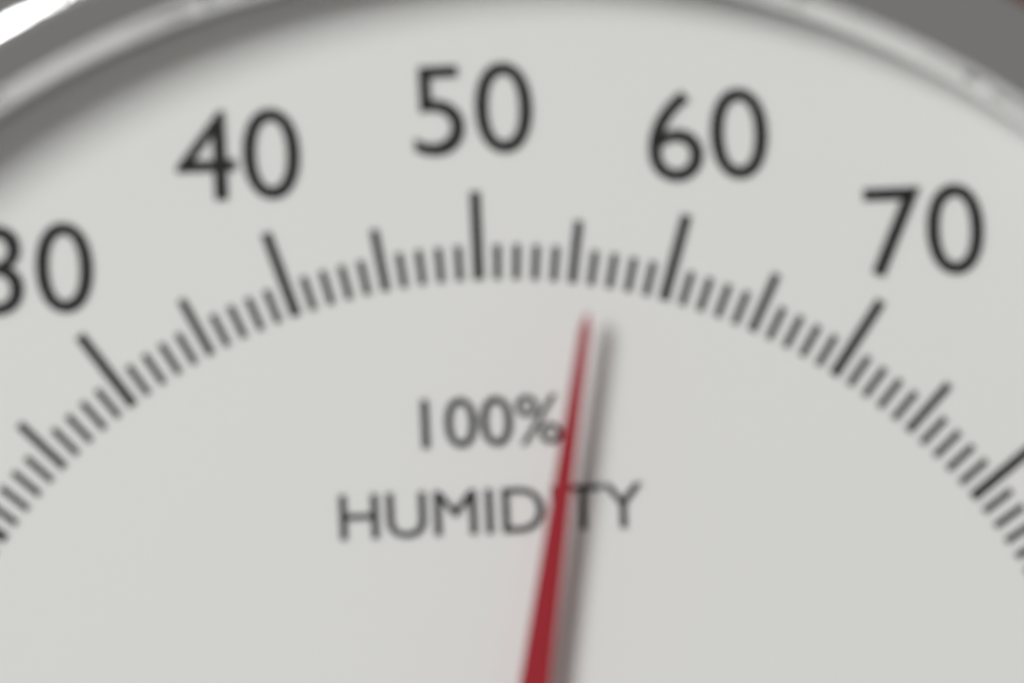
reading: 56 %
